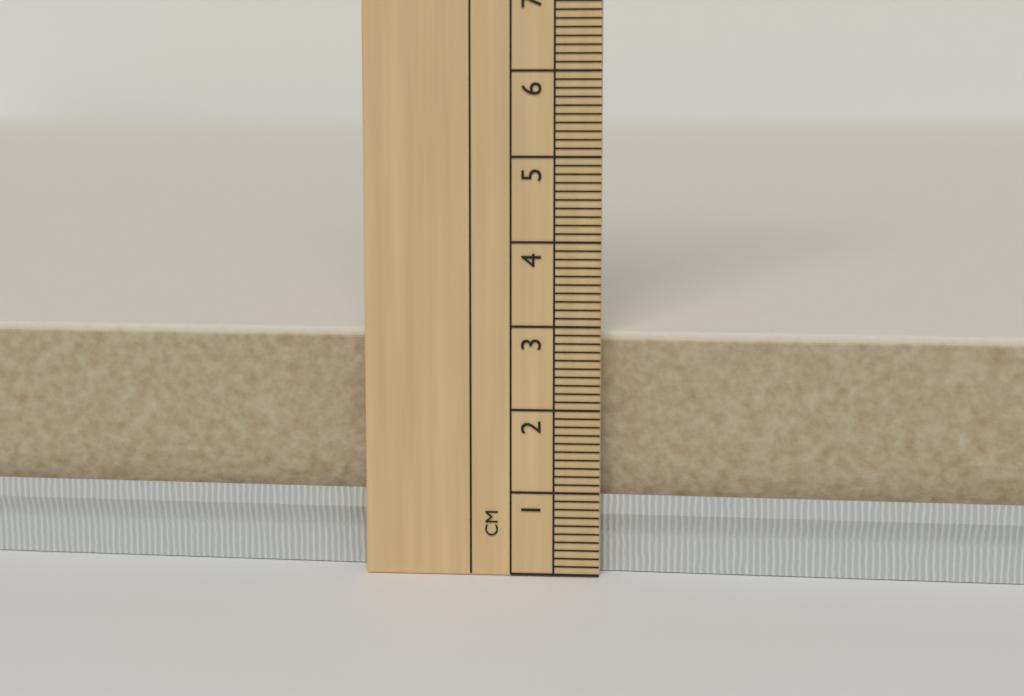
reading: 2.9 cm
